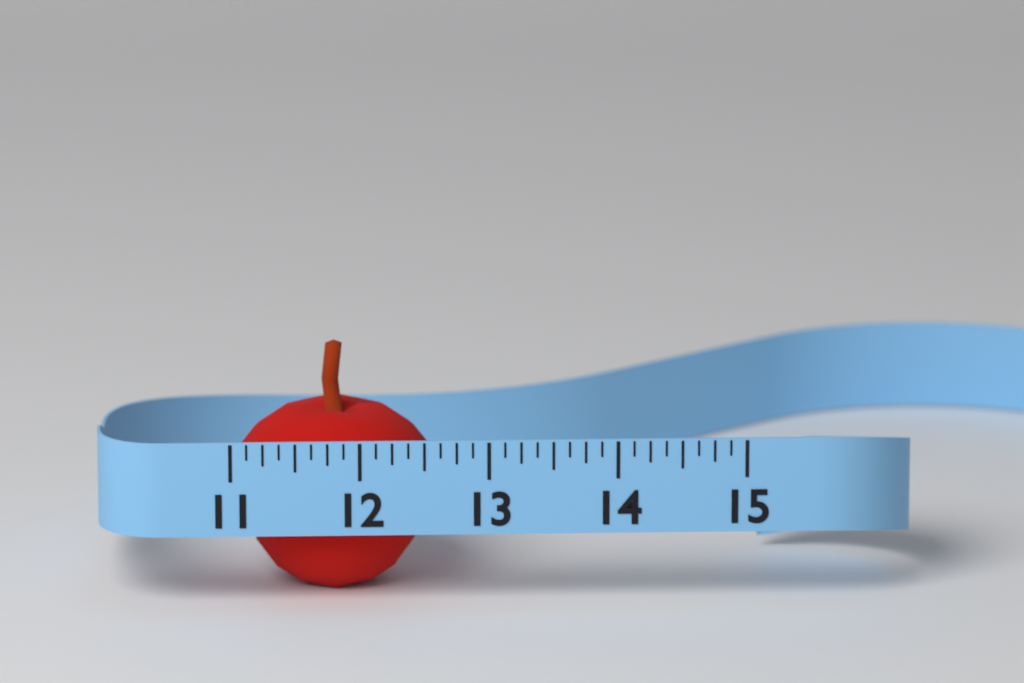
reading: 12.625 (no unit)
